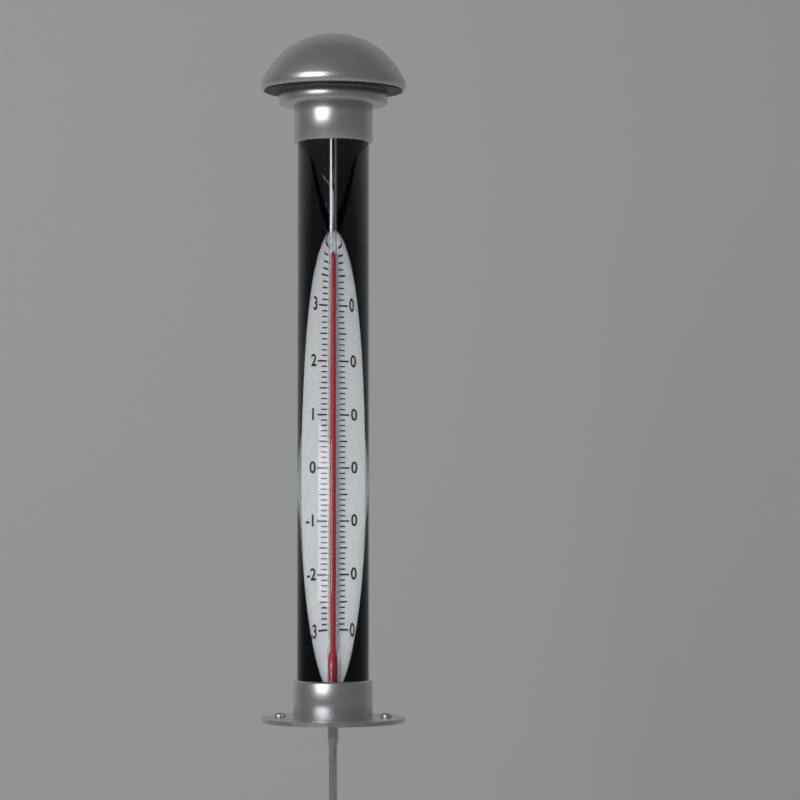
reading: 39 °C
